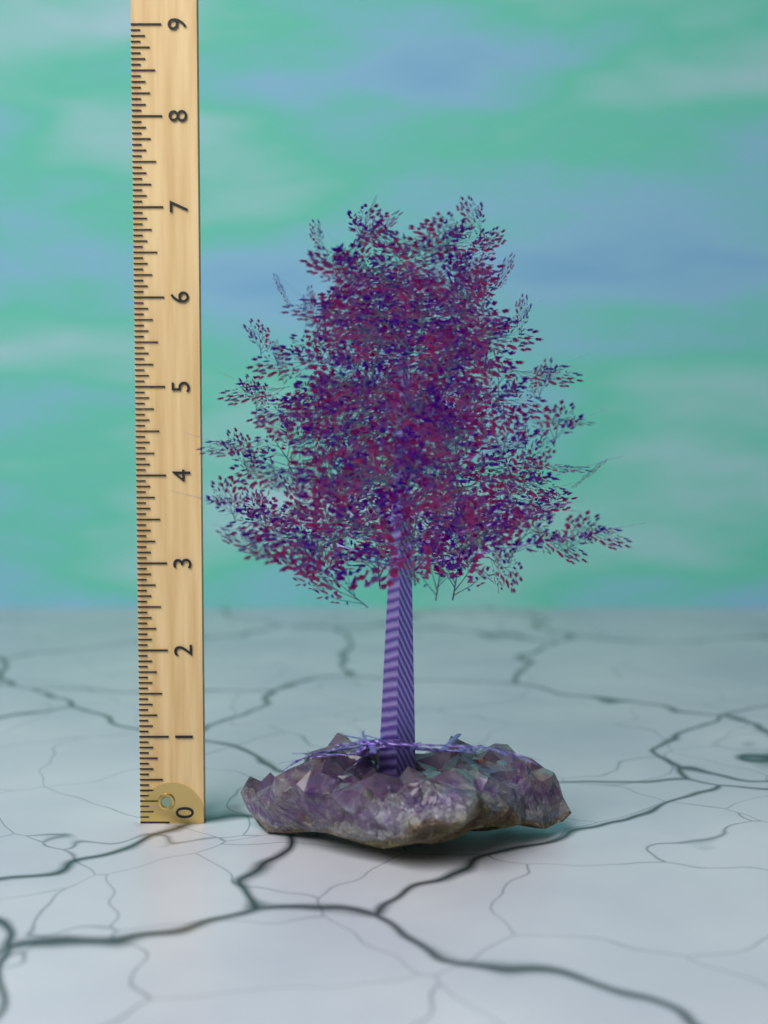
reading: 7.0000 (no unit)
